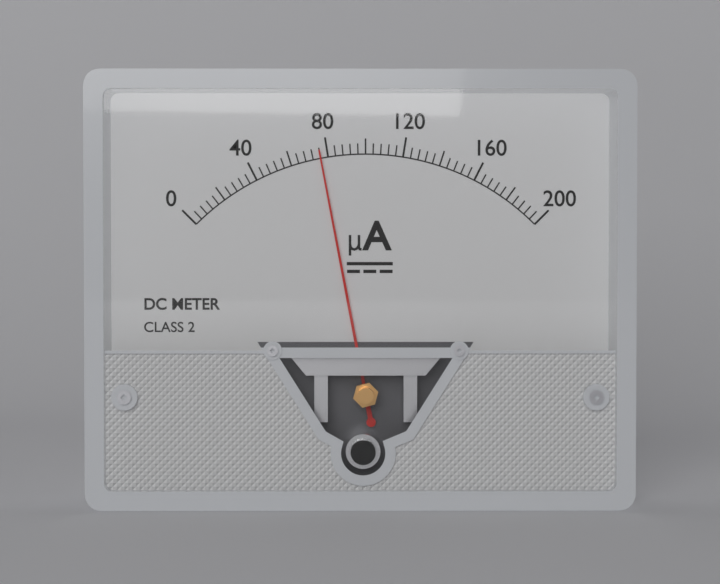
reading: 76 µA
